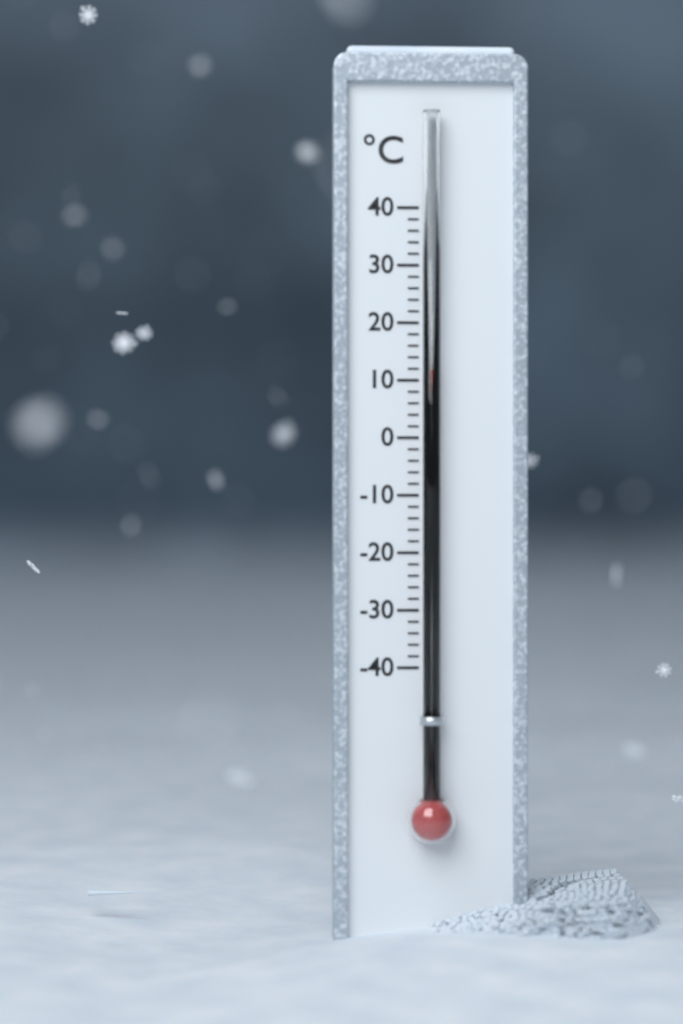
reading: 12 °C
